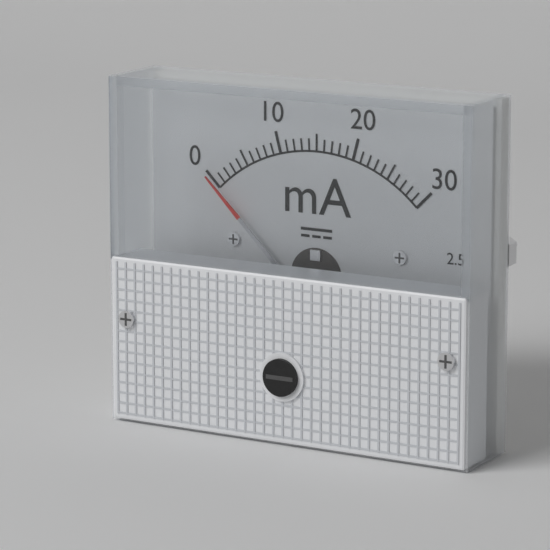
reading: 0 mA
